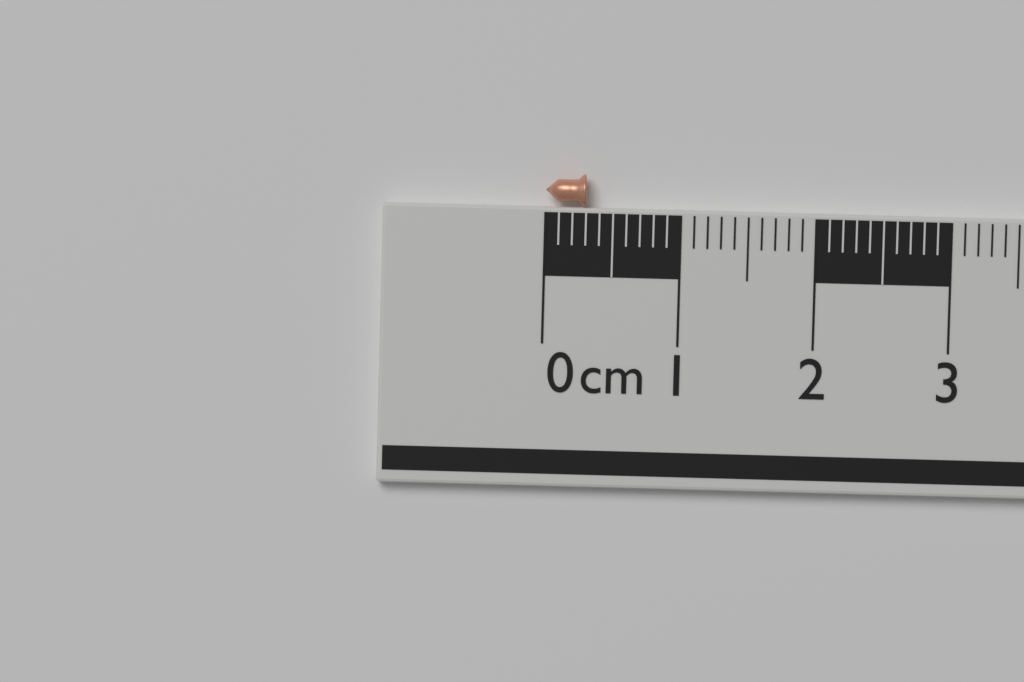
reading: 0.3 cm
